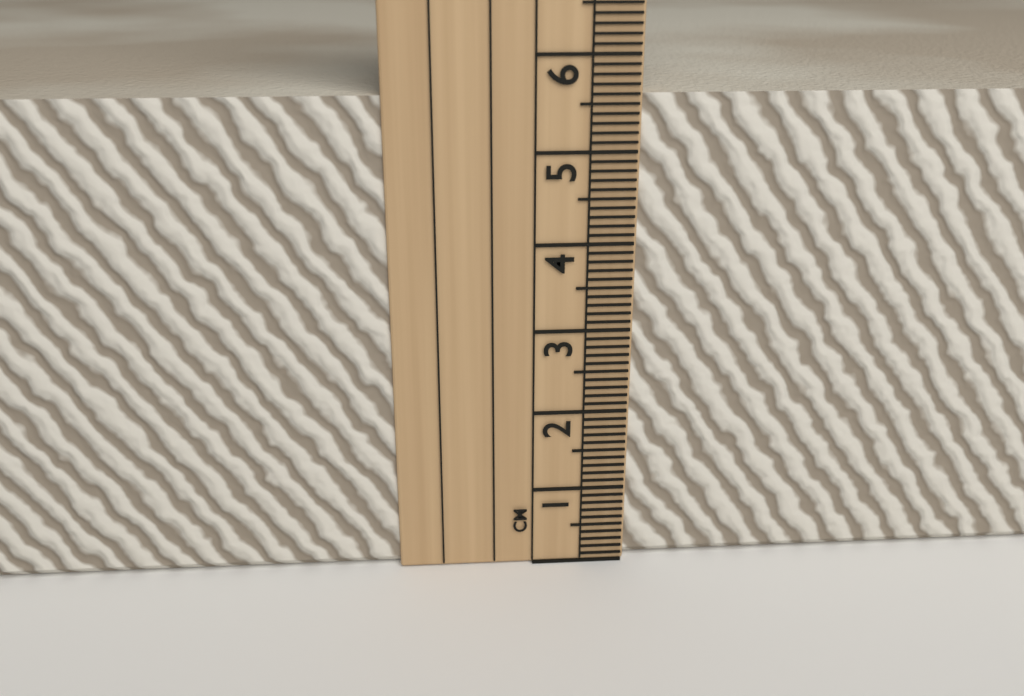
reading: 5.6 cm
